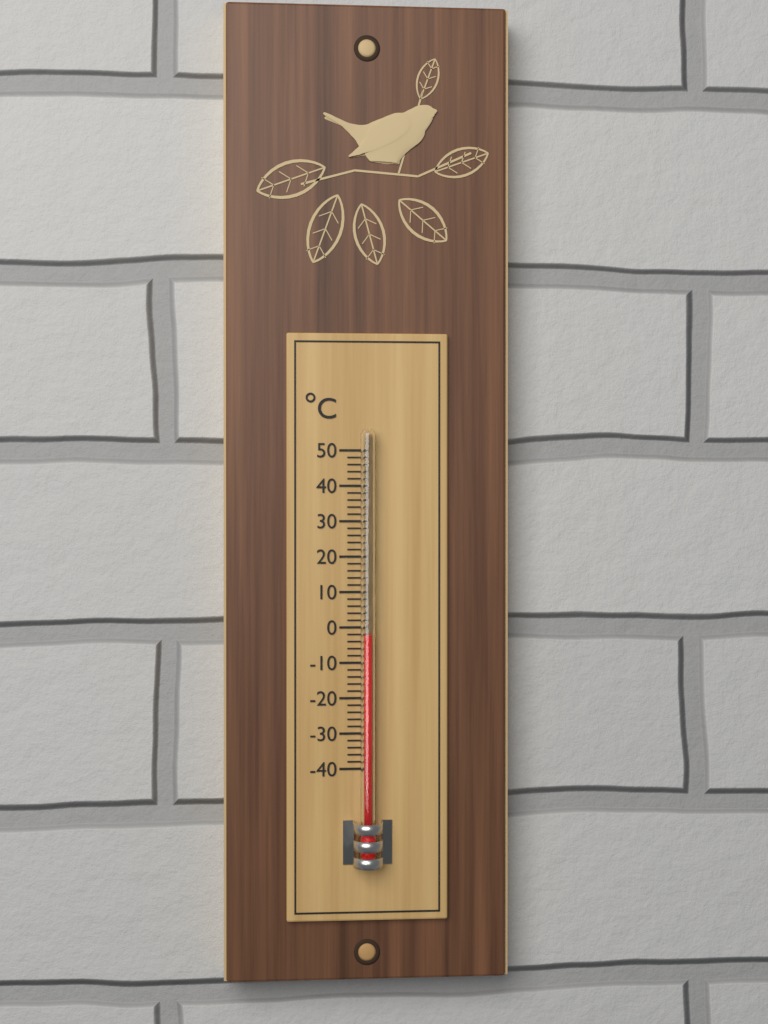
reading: -2 °C
